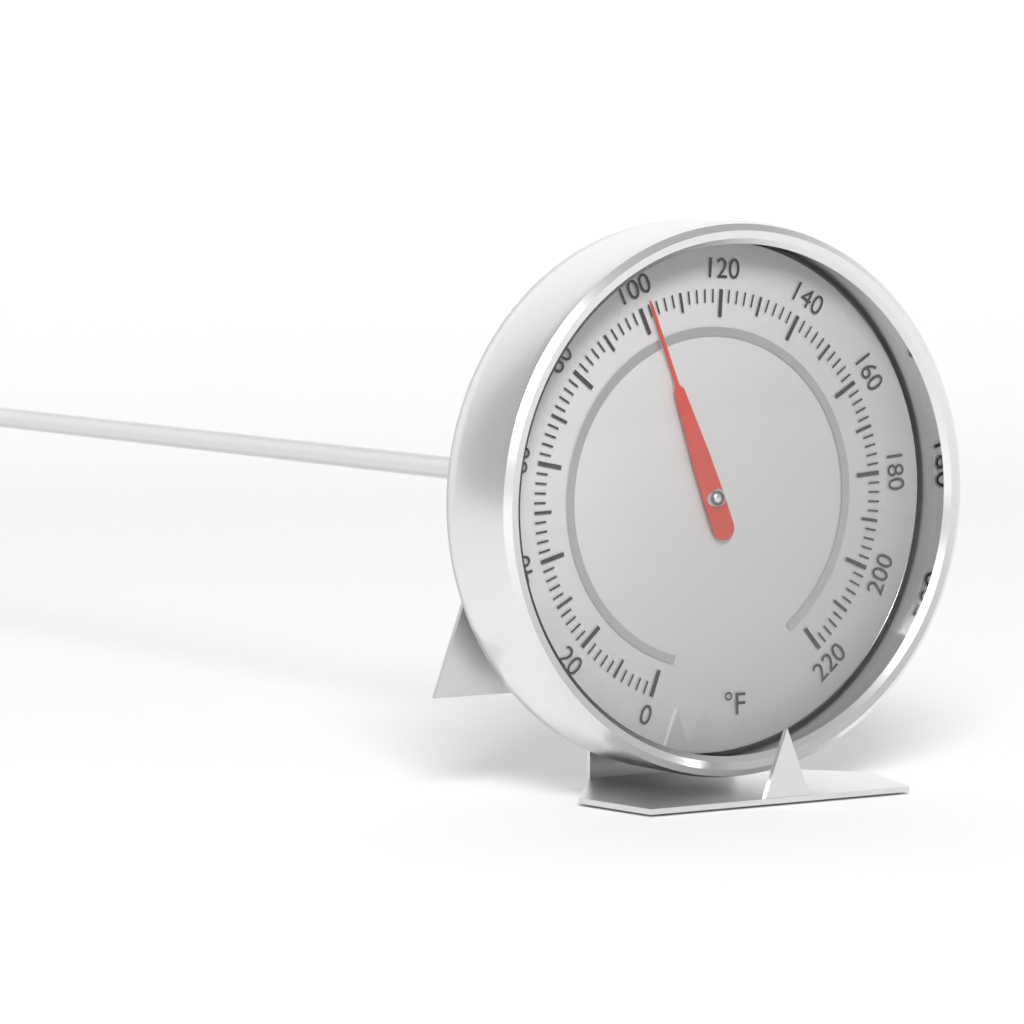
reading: 102 °F
